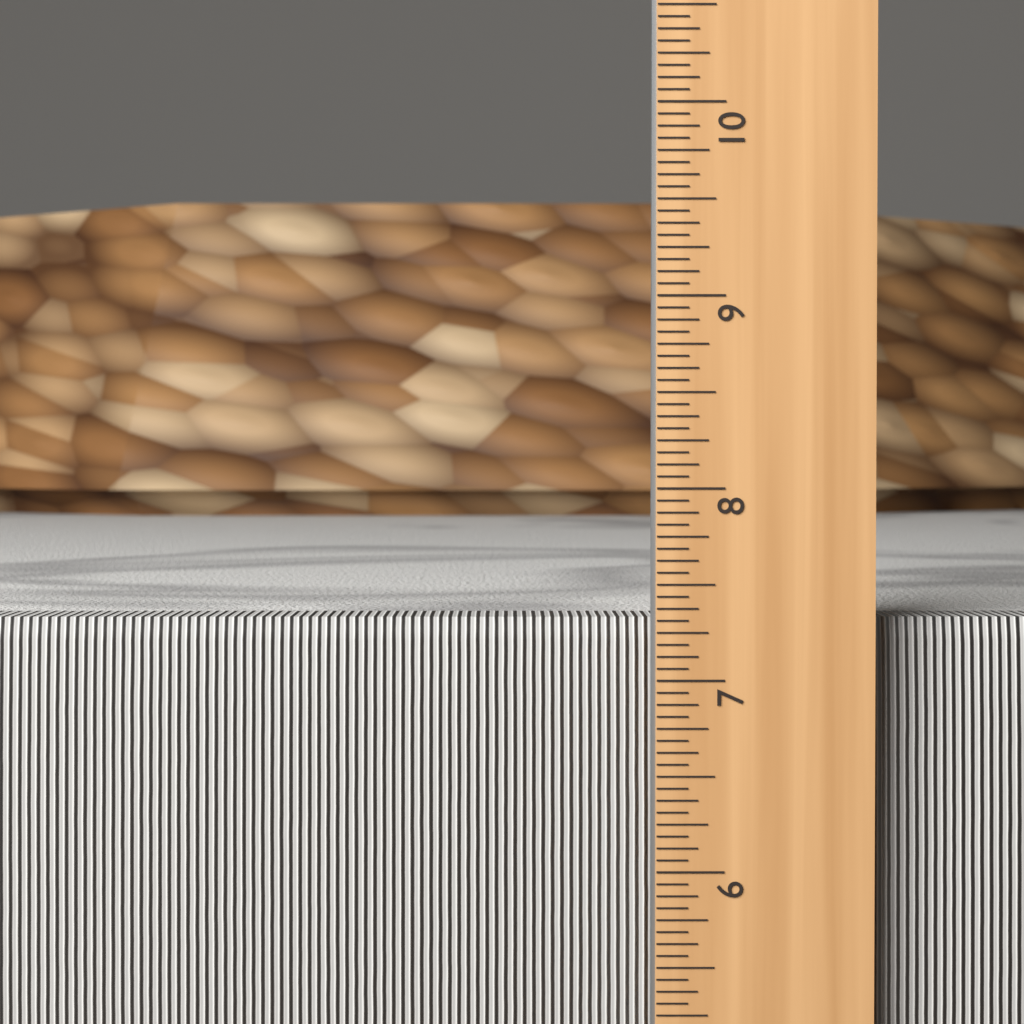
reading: 7.3125 in
